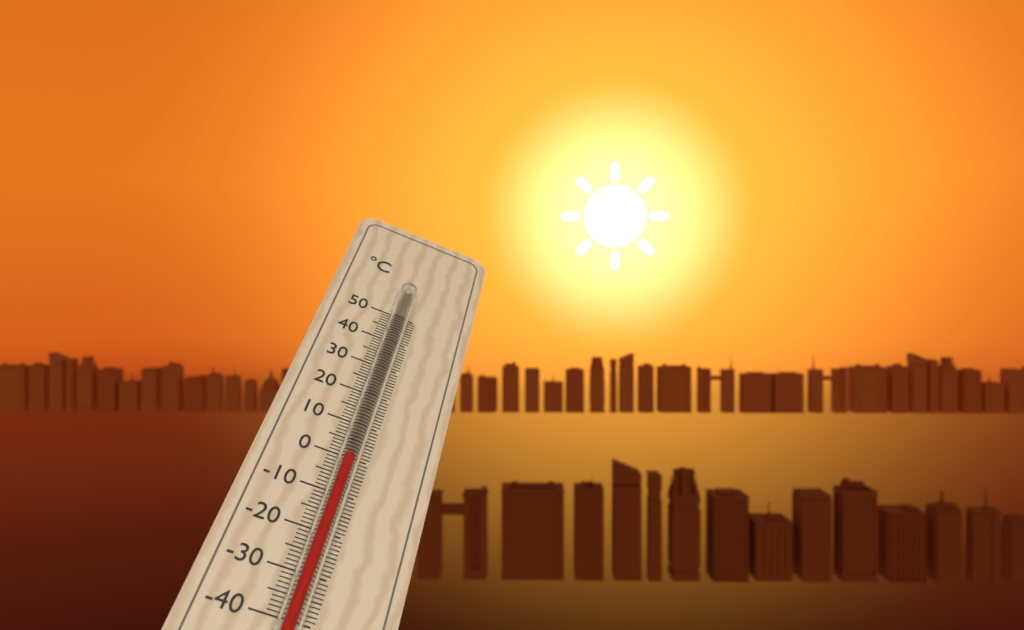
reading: -2 °C
